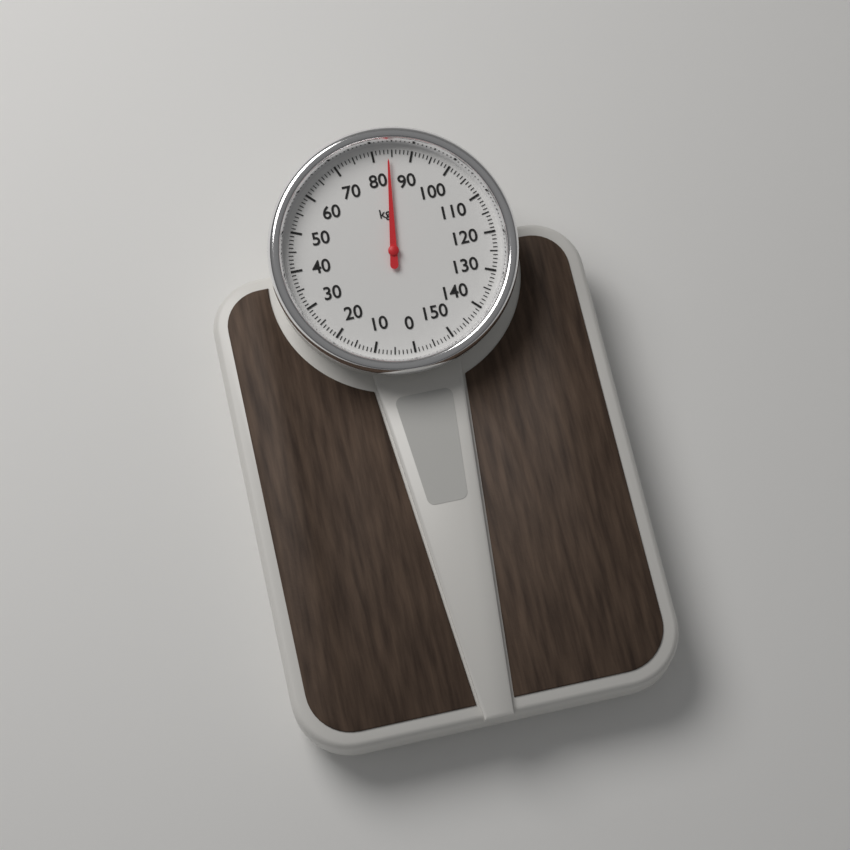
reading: 84 kg
